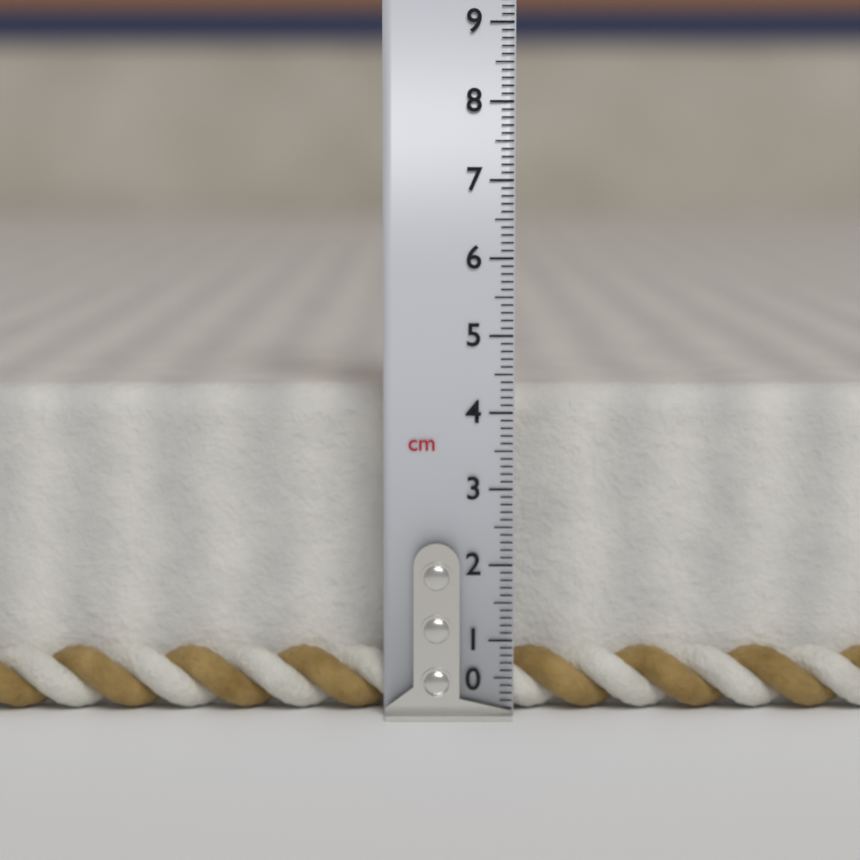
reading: 4.3 cm
